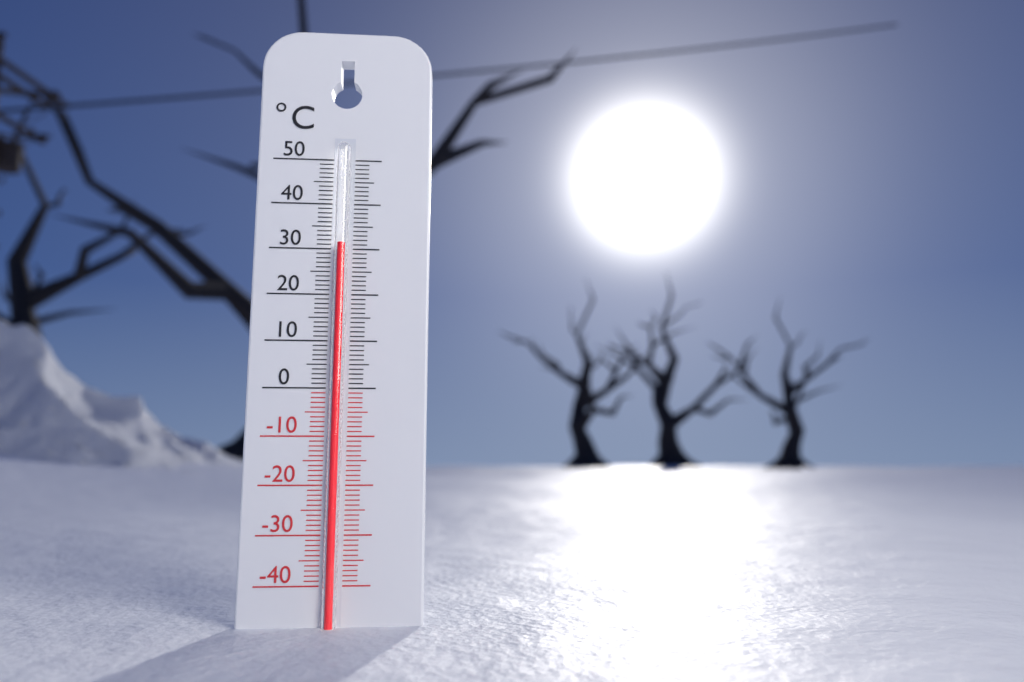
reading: 31 °C
